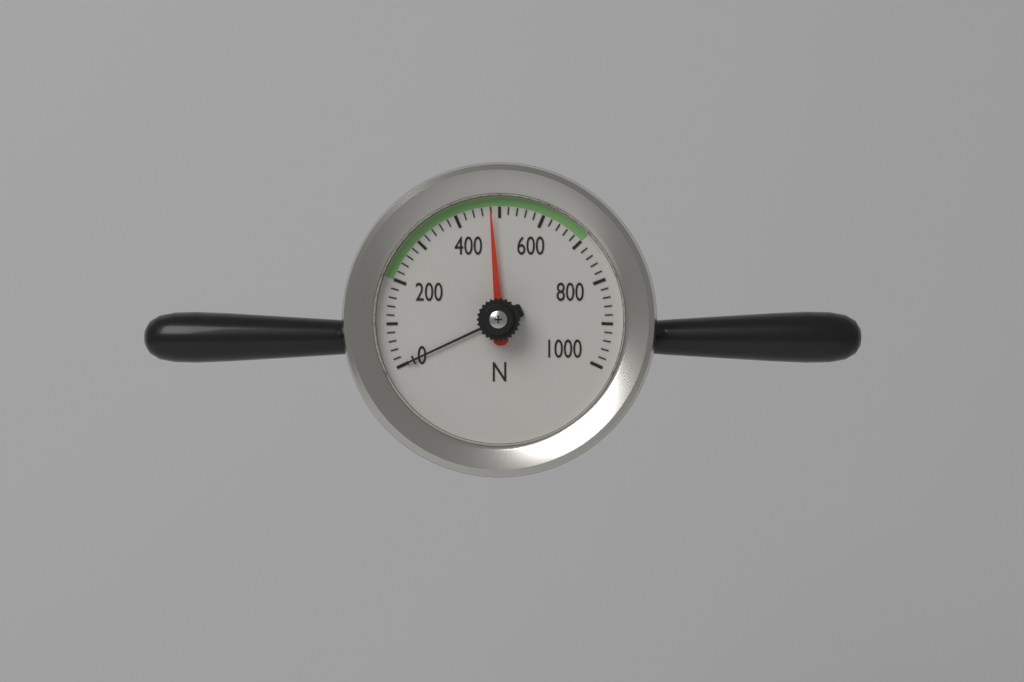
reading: 480 N
